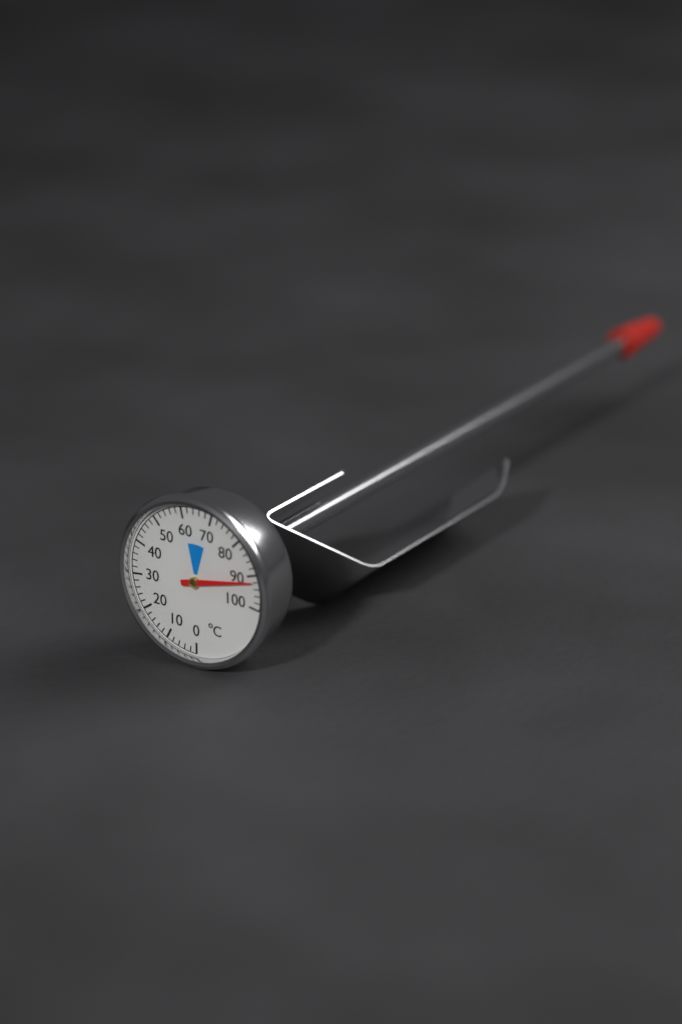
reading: 92 °C
